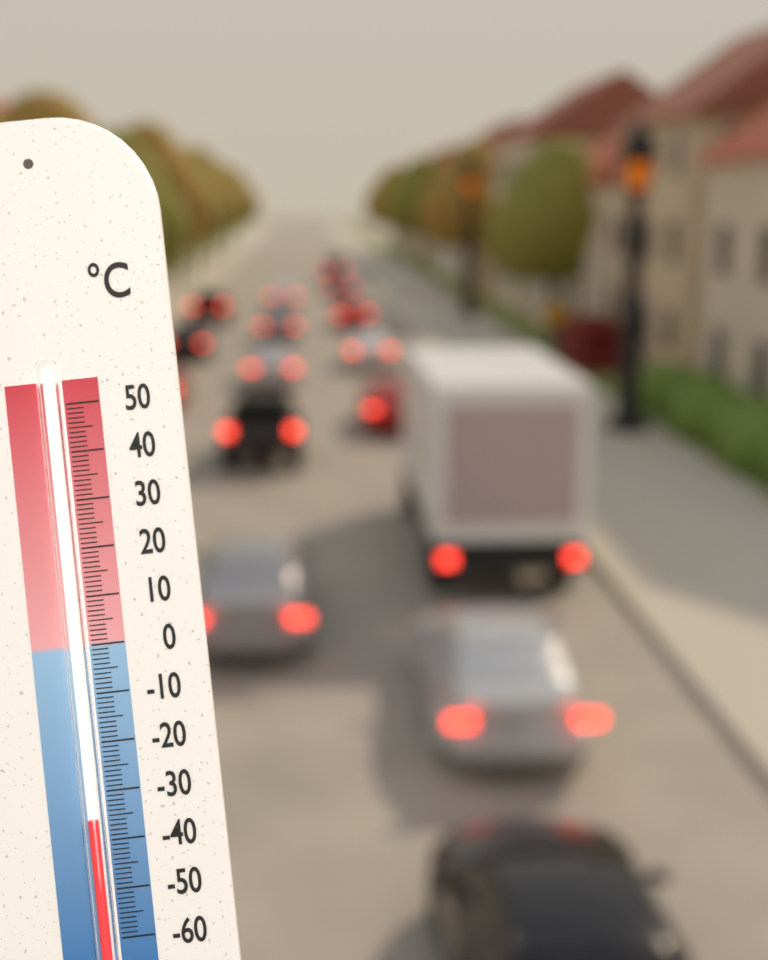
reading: -35 °C
